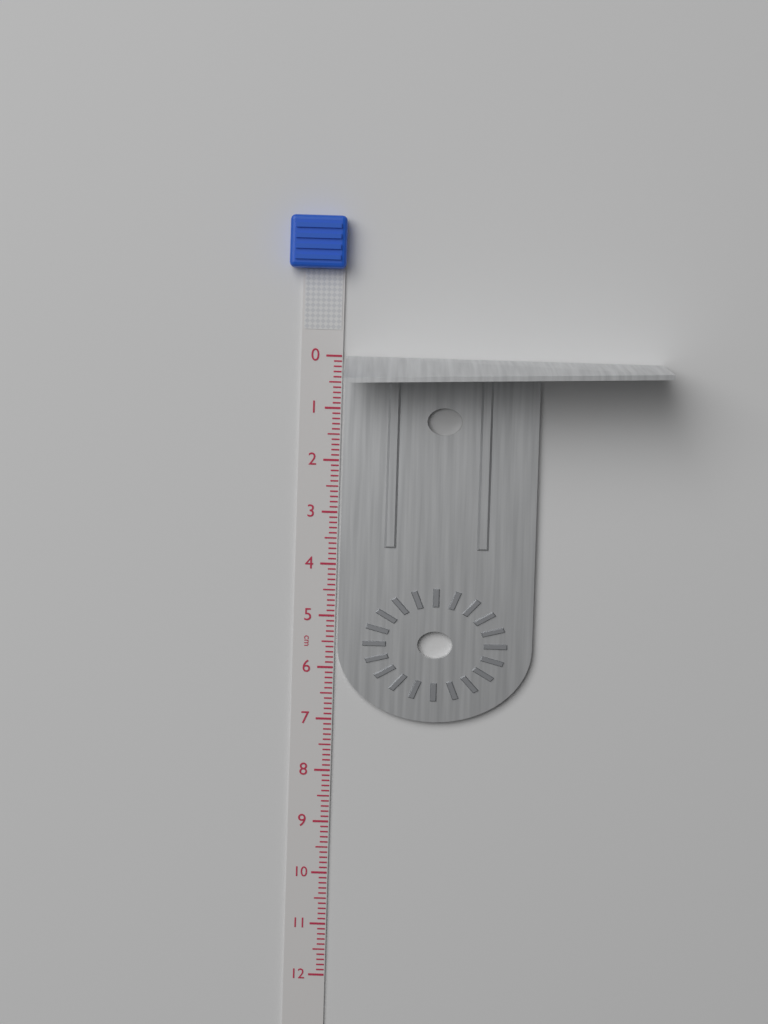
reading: 7.0 cm
